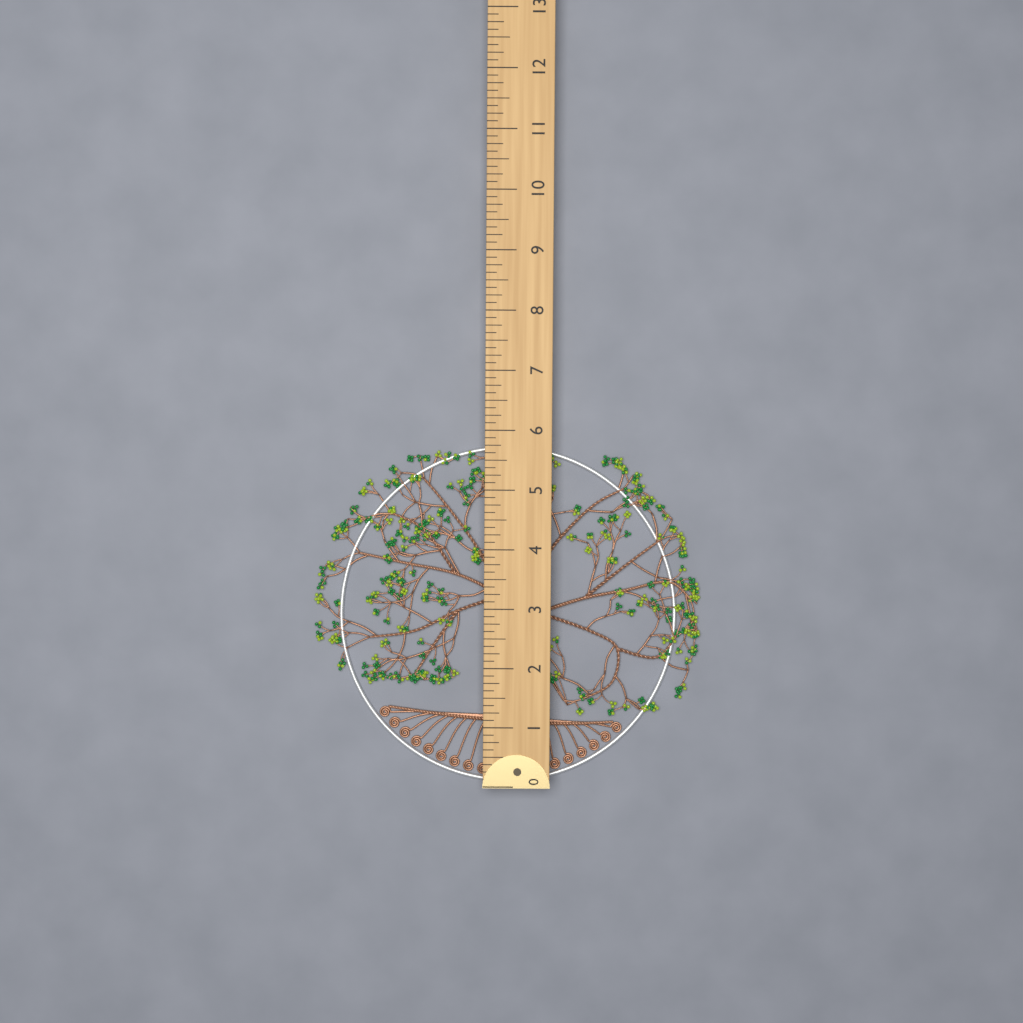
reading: 5.750 (no unit)
